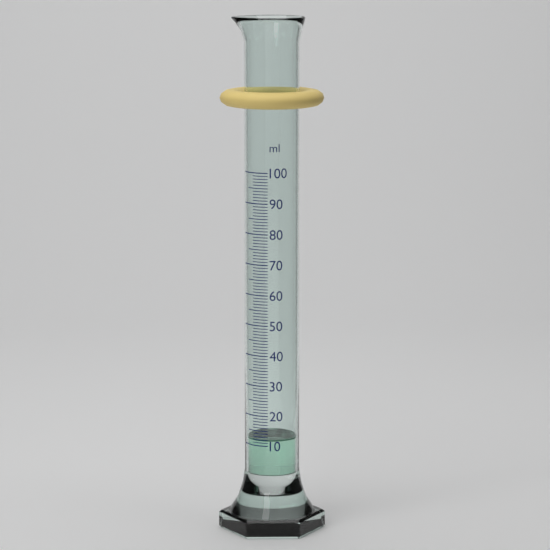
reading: 12 ml
